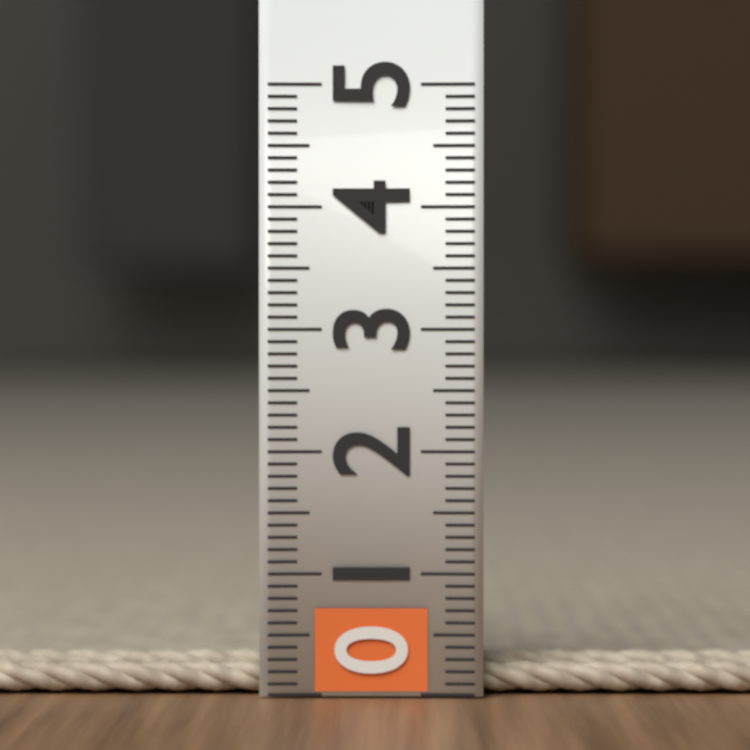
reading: 0.3 (no unit)
